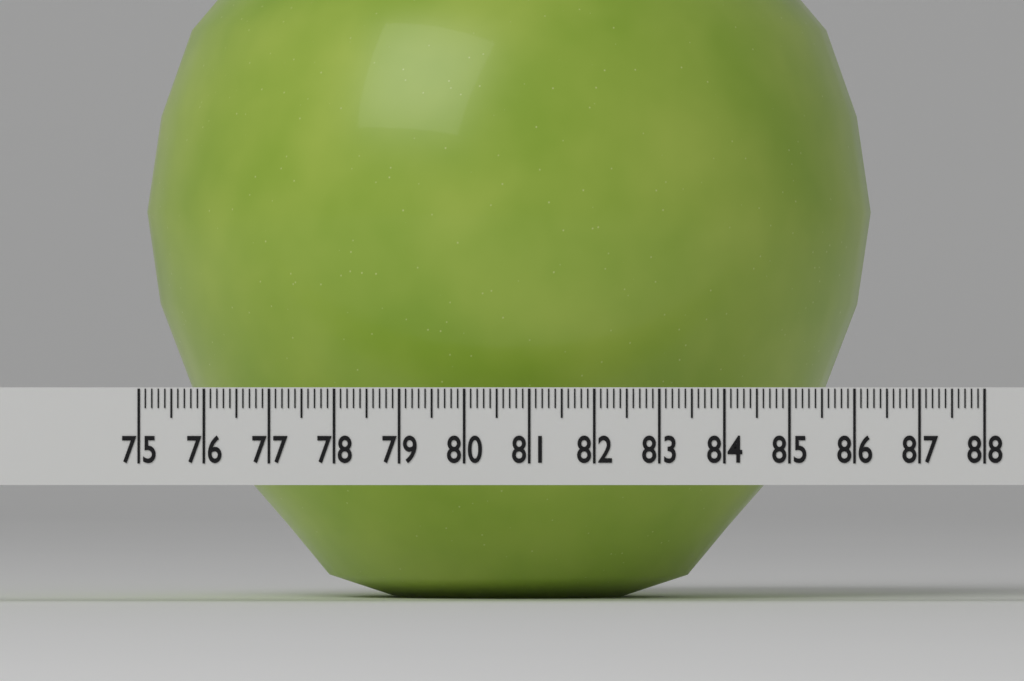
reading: 86.4 (no unit)
